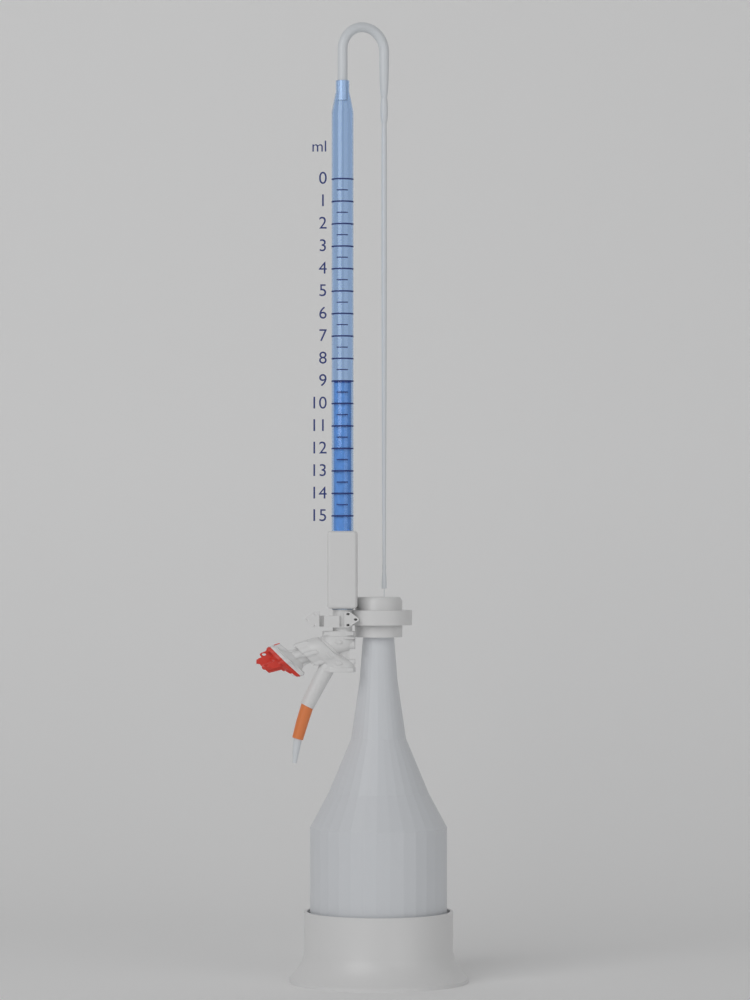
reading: 9.0 ml
